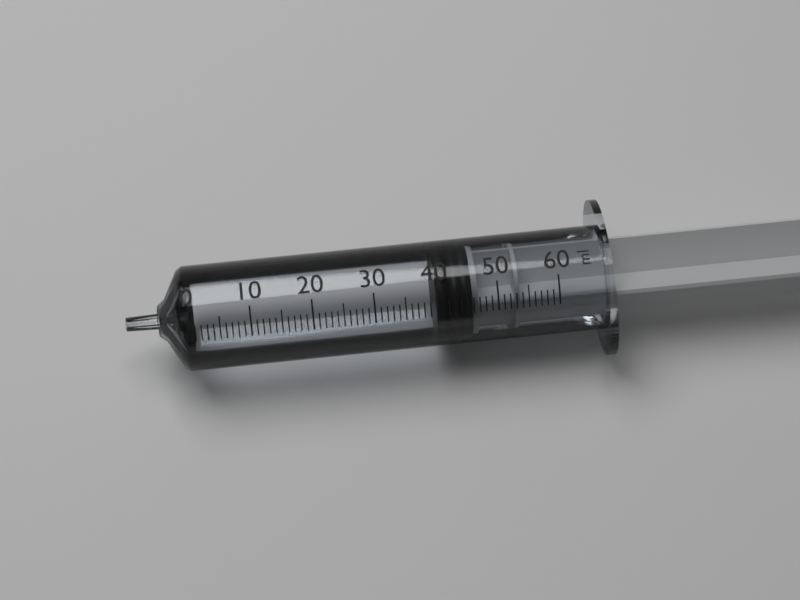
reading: 40 ml
